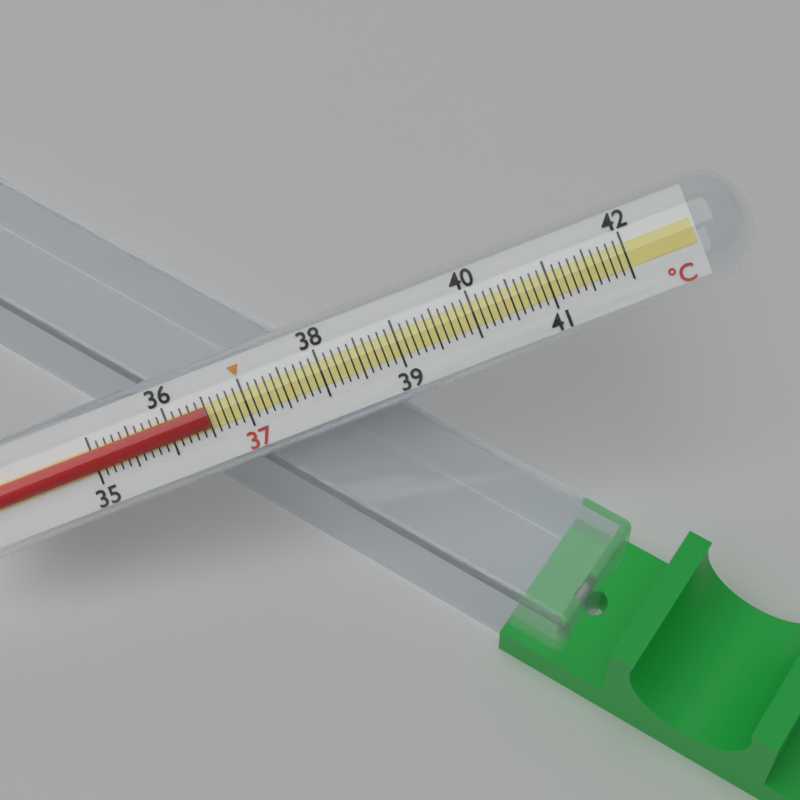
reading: 36.5 °C
